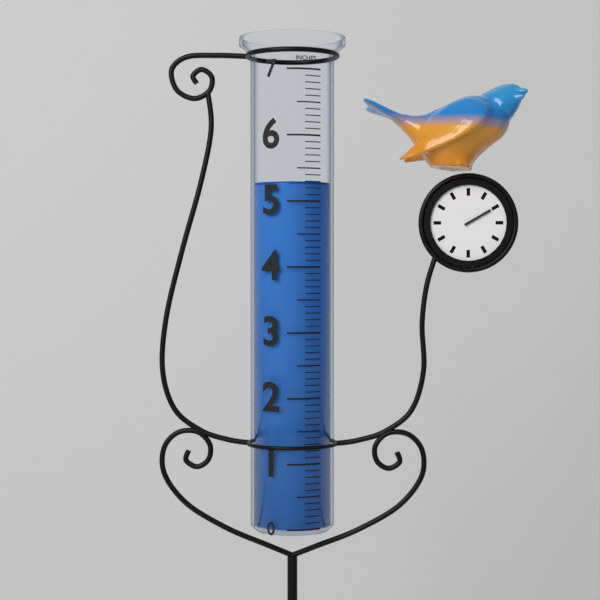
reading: 5.3 in
